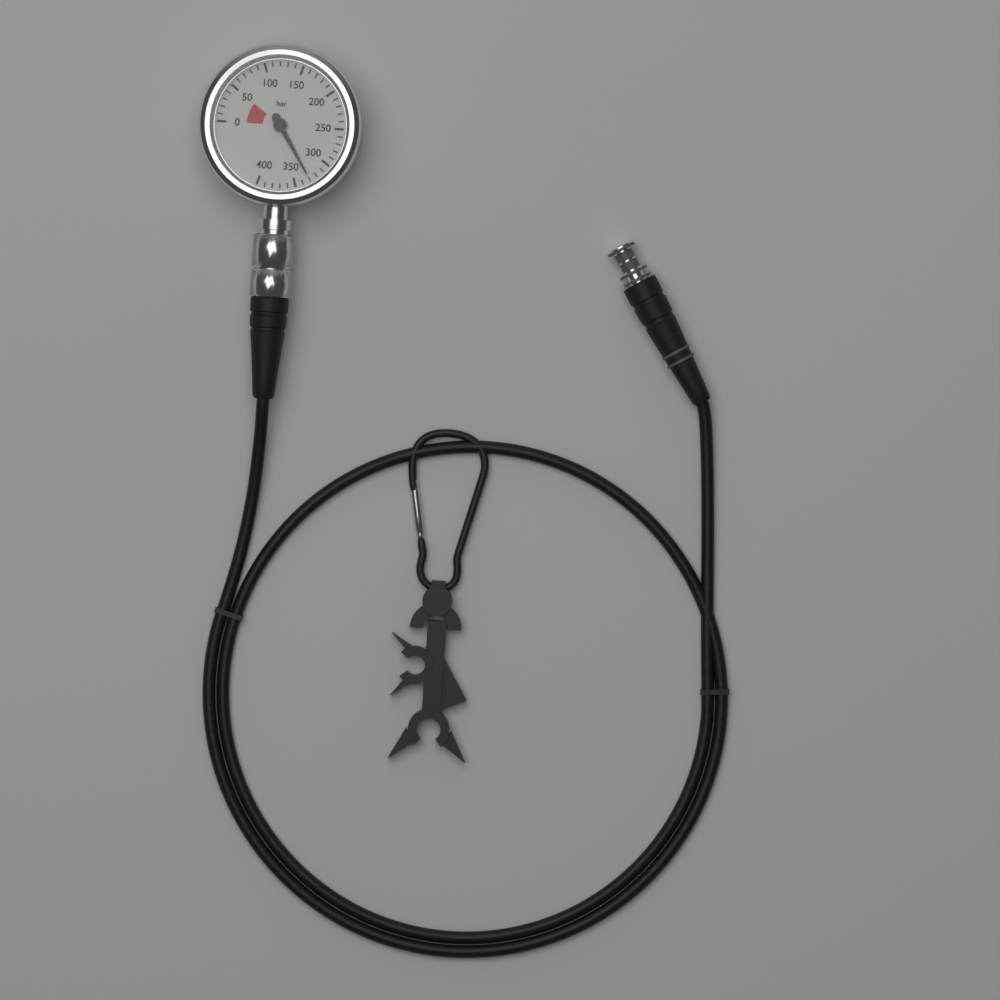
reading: 330 bar
